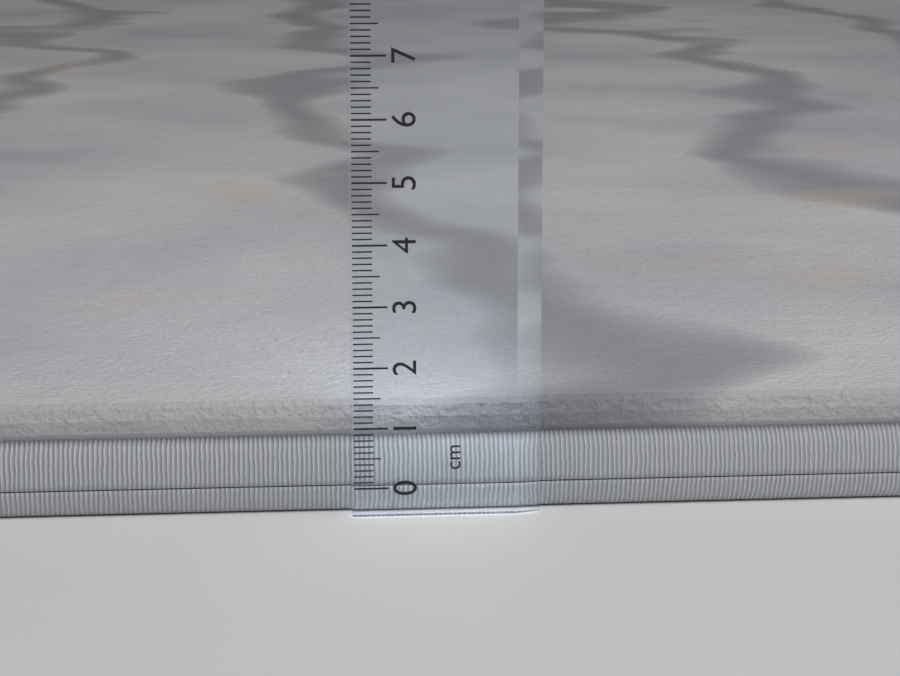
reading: 1.4 cm
